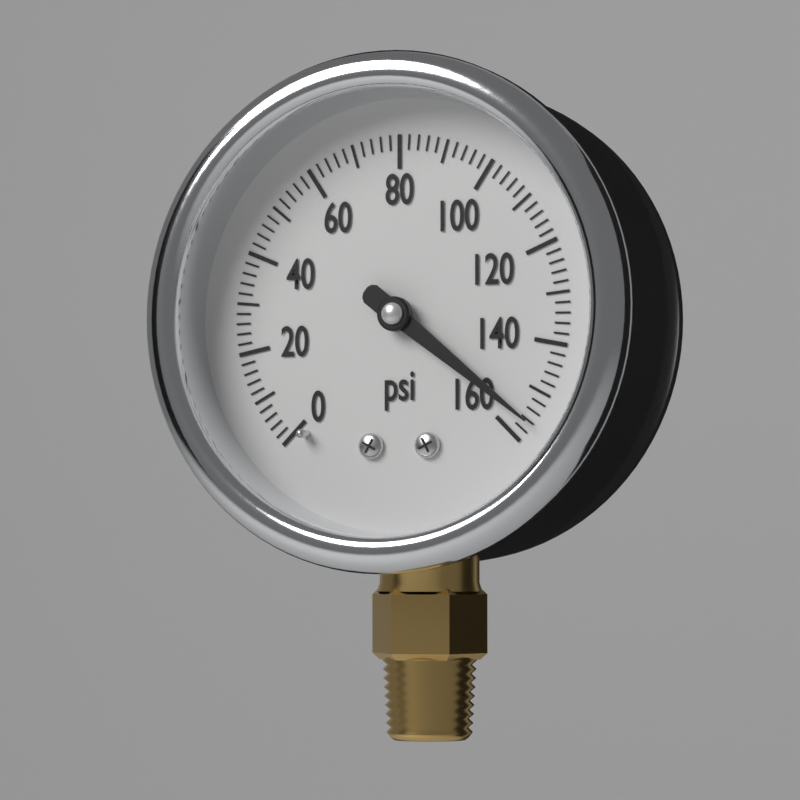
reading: 156 psi
